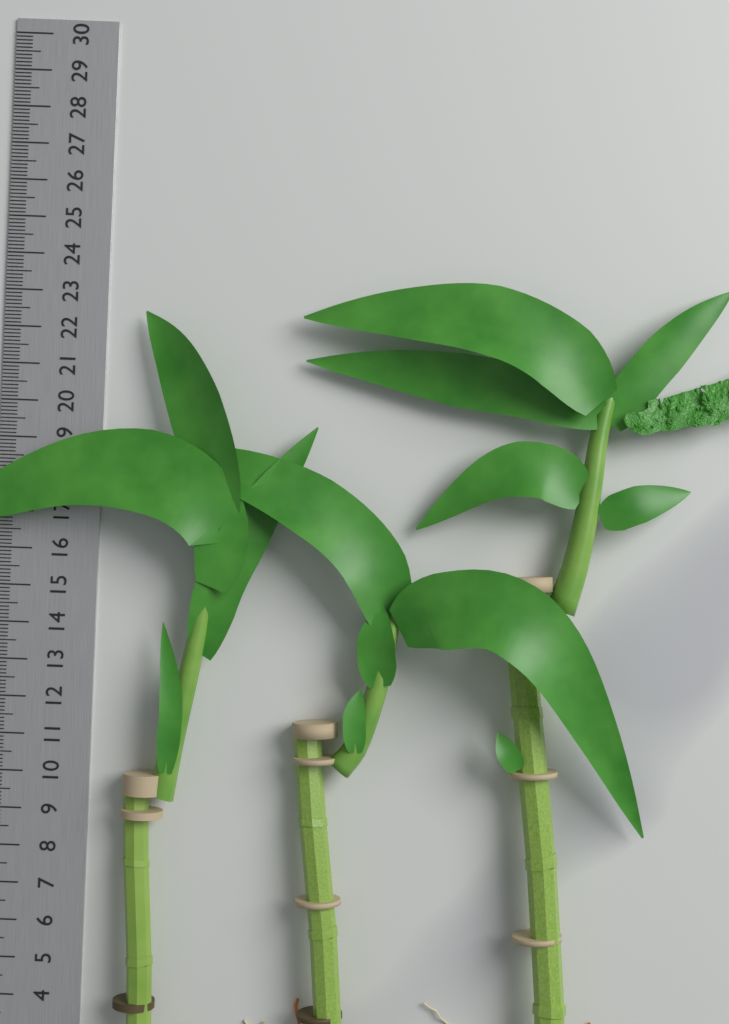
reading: 22.5 cm
